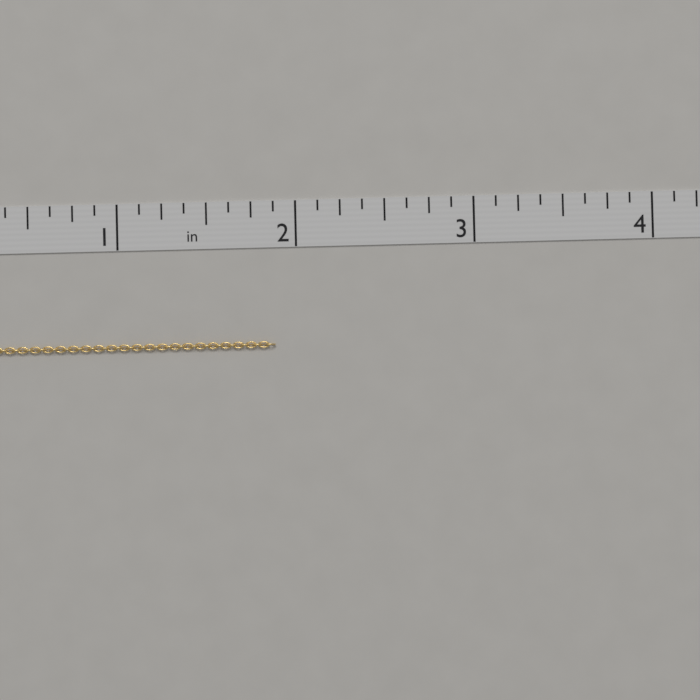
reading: 1.875 in
